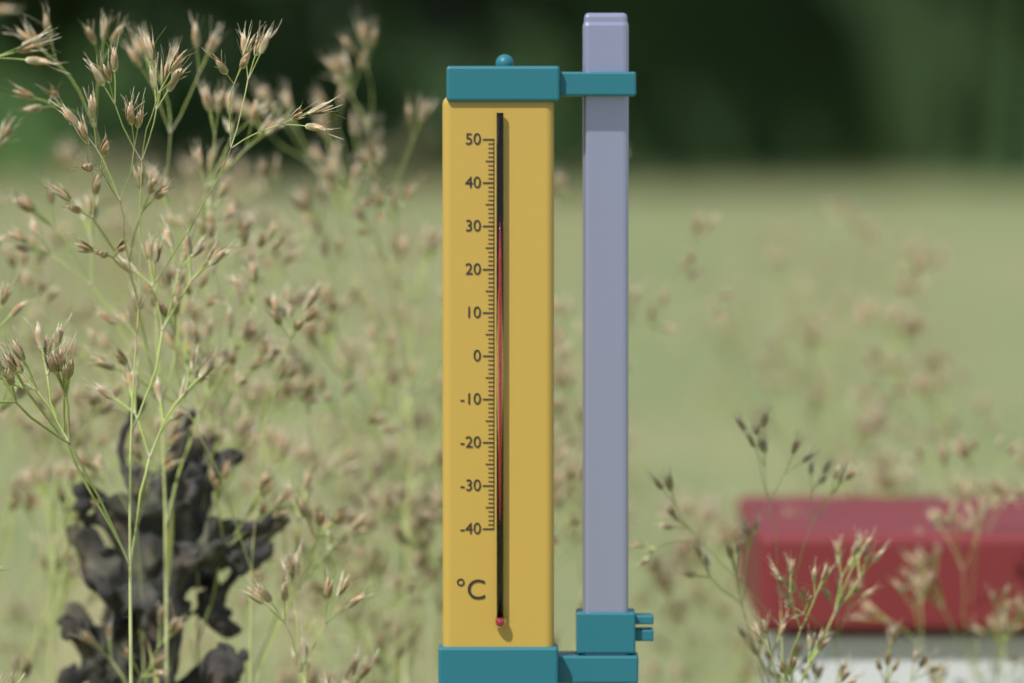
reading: 30 °C
